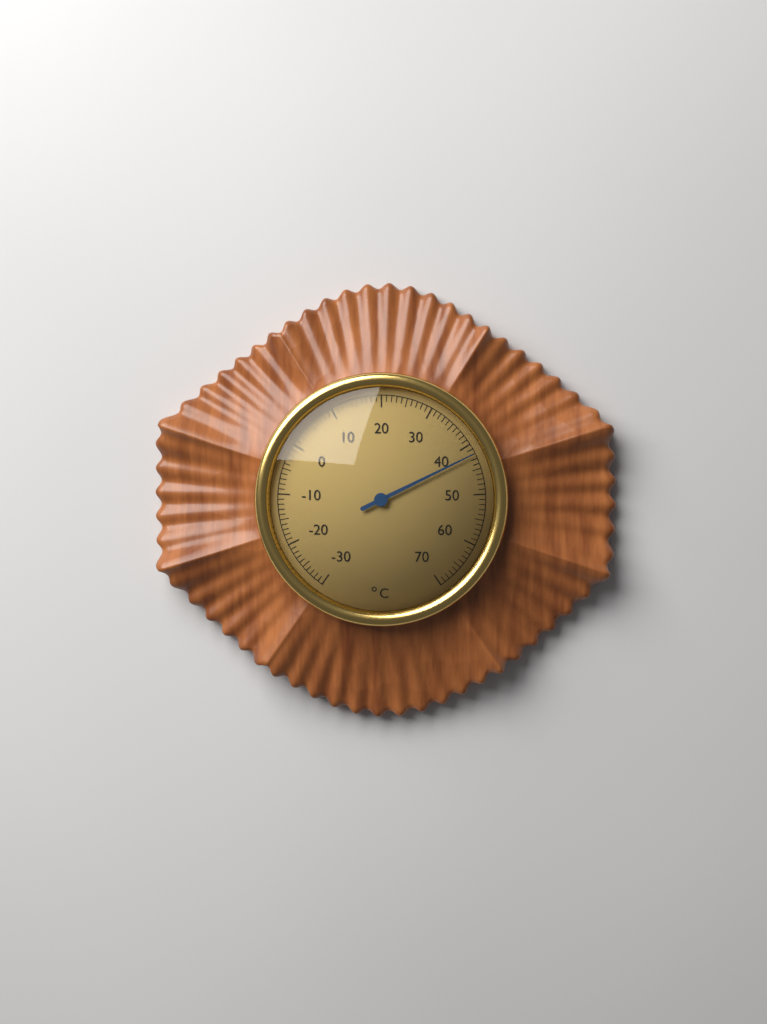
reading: 42 °C
